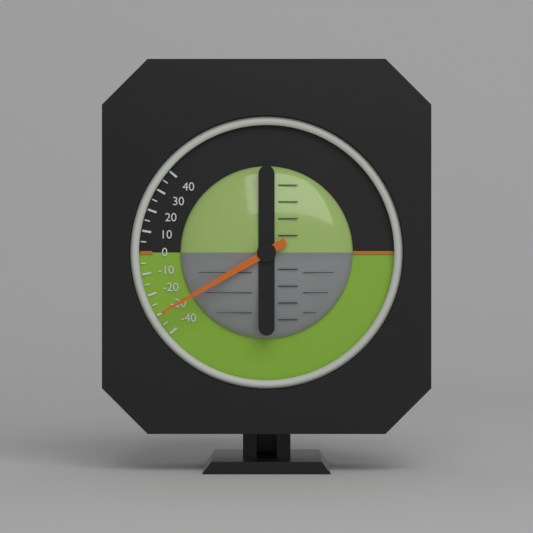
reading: -30 (no unit)
